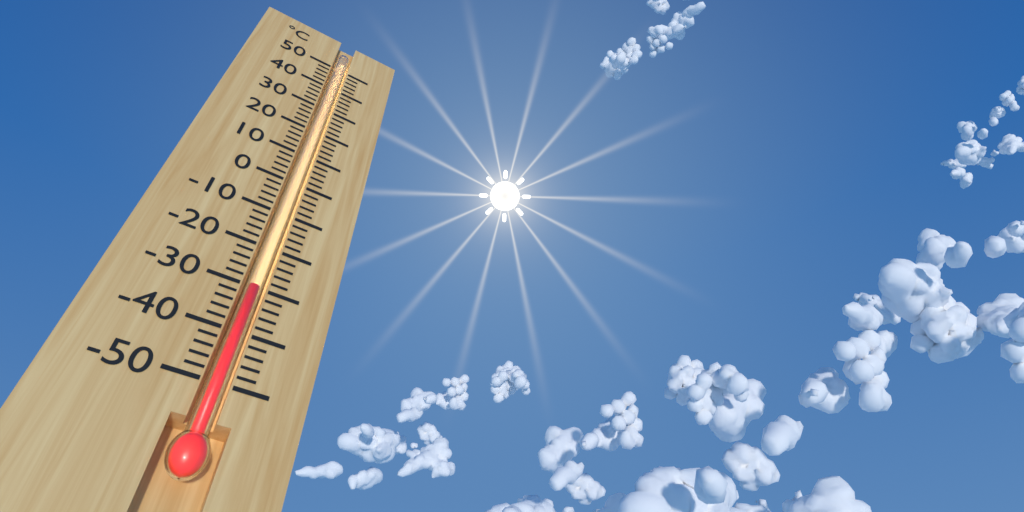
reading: -30 °C
